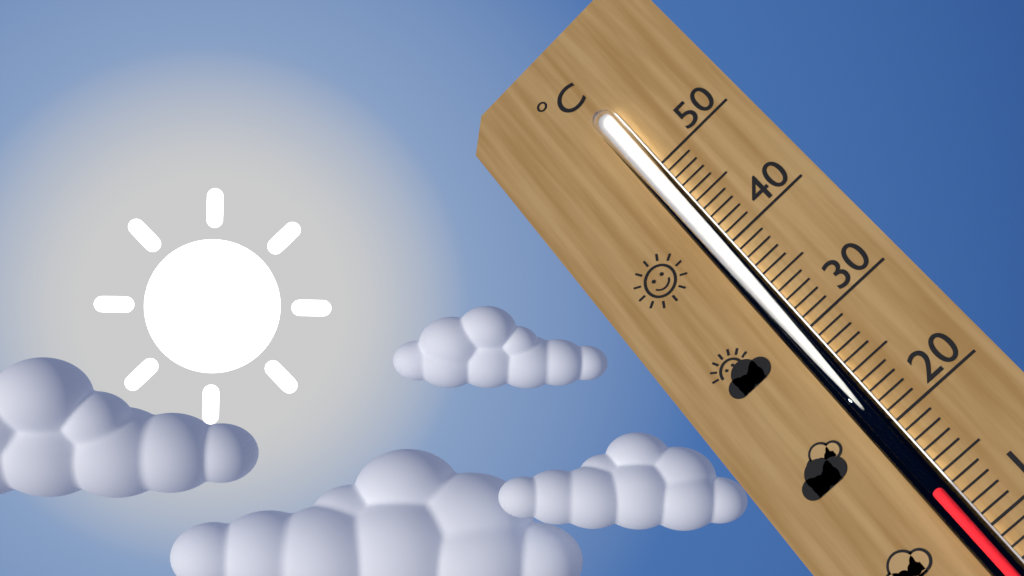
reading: 14 °C
